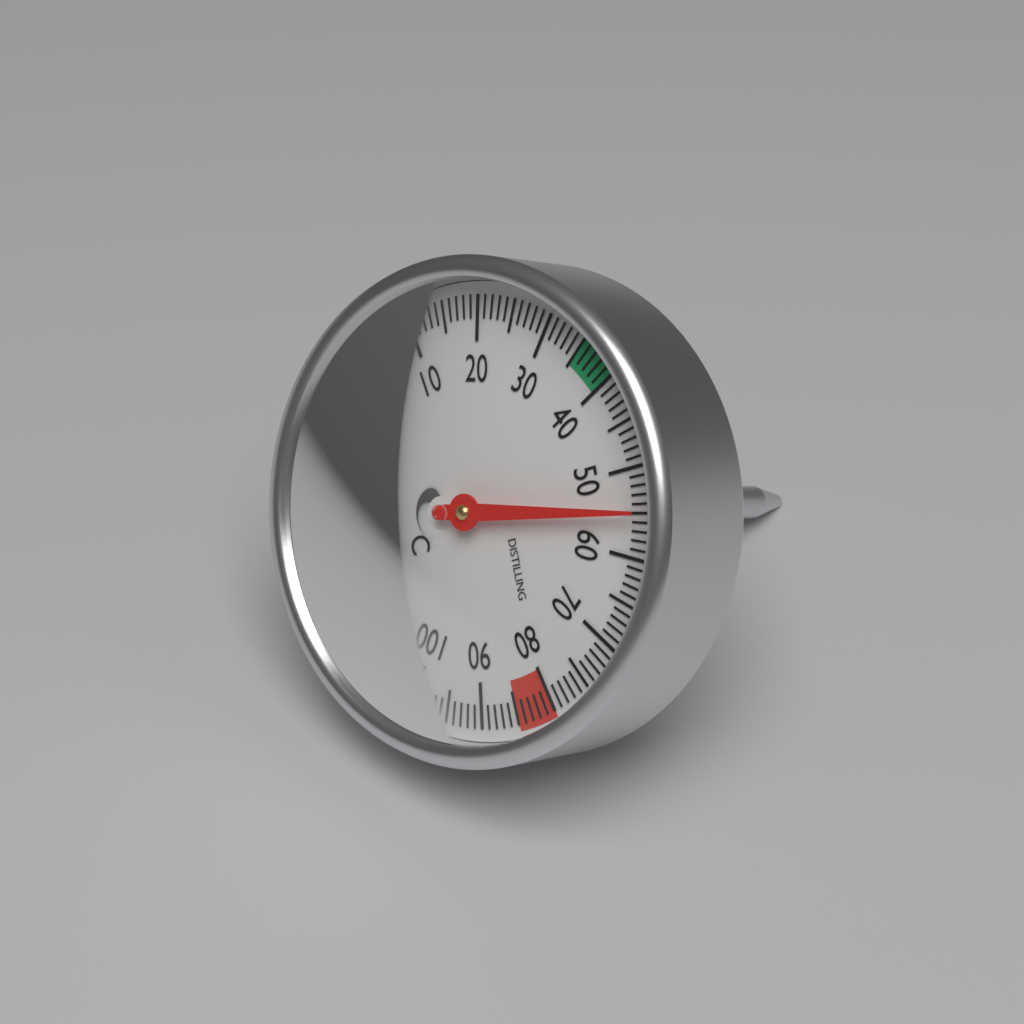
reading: 55 °C
